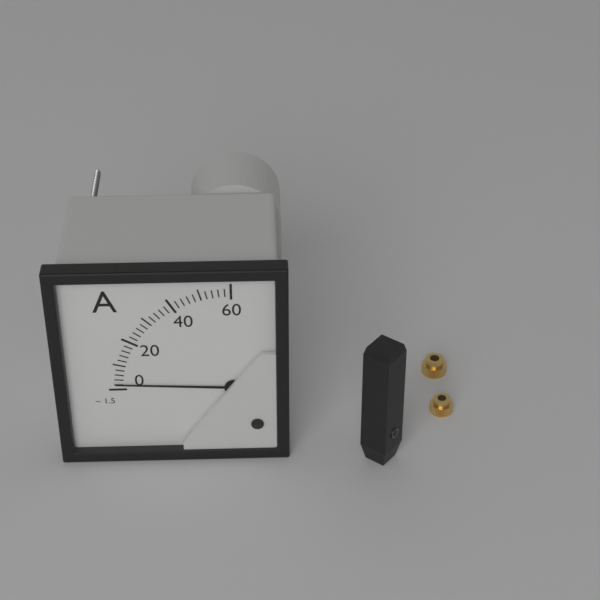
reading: 2 A
